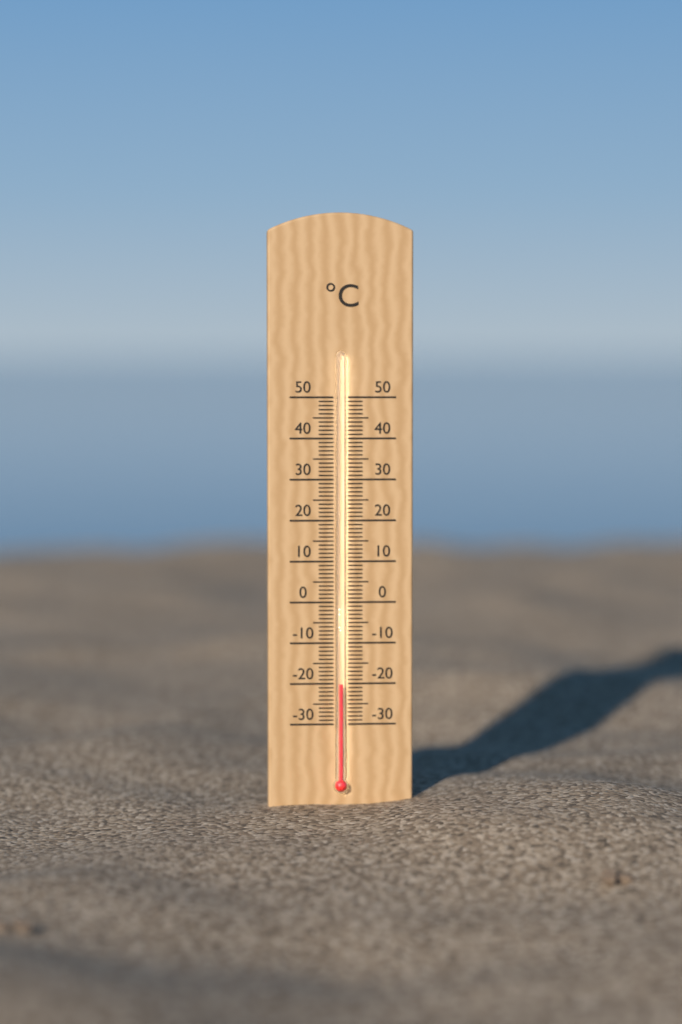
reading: -20 °C
